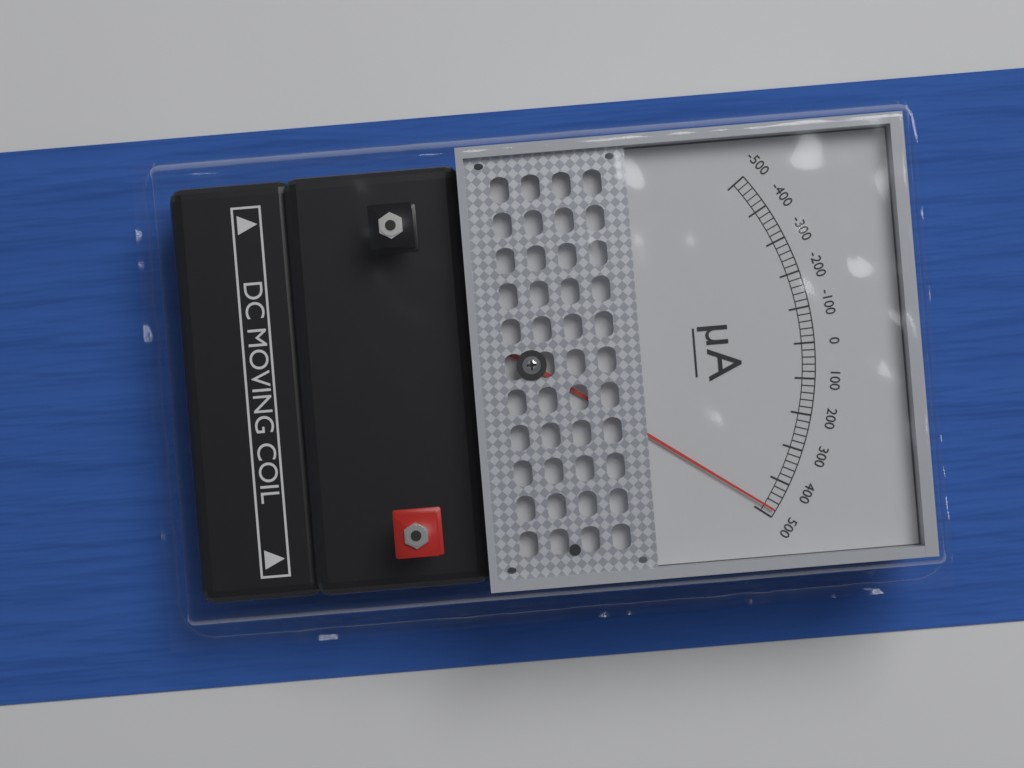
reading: 480 µA
